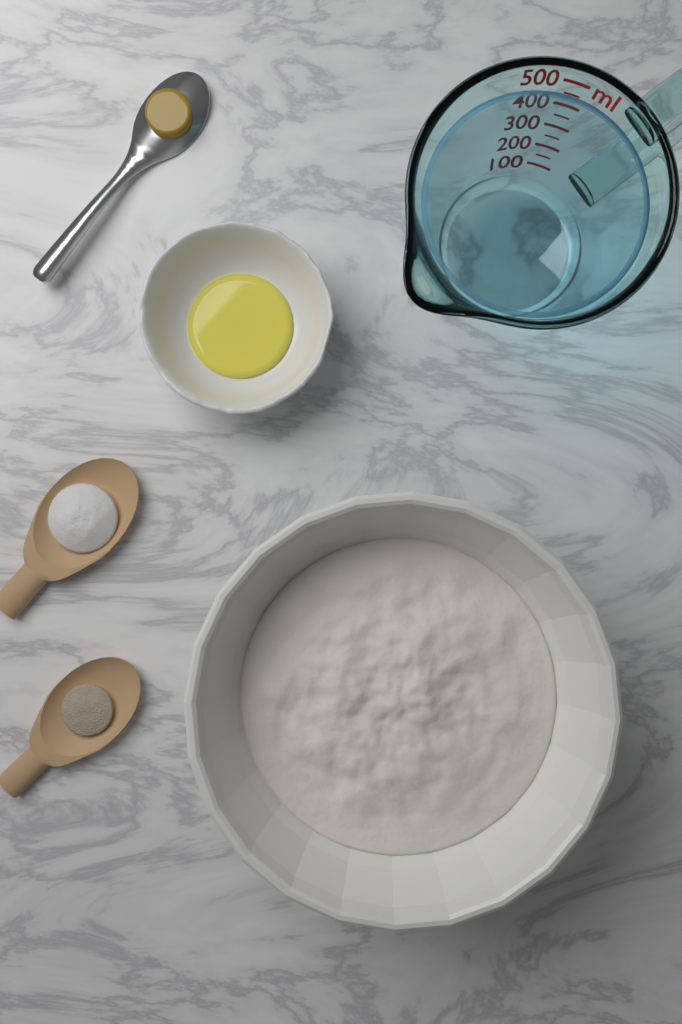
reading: 450 ml
